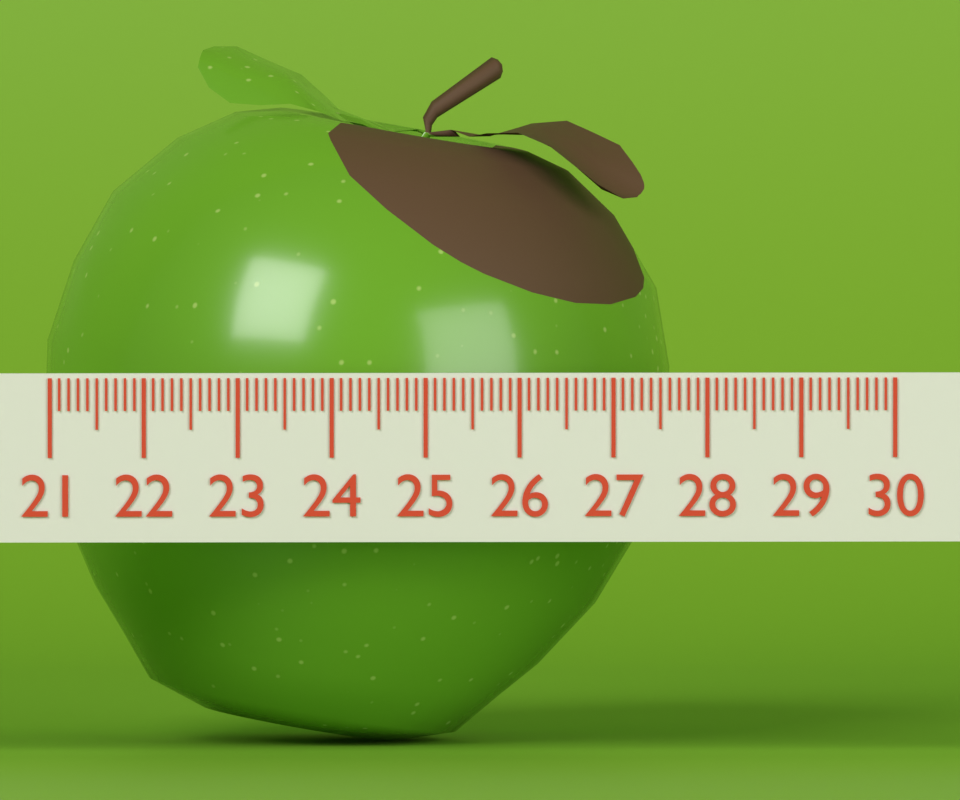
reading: 27.7 (no unit)
